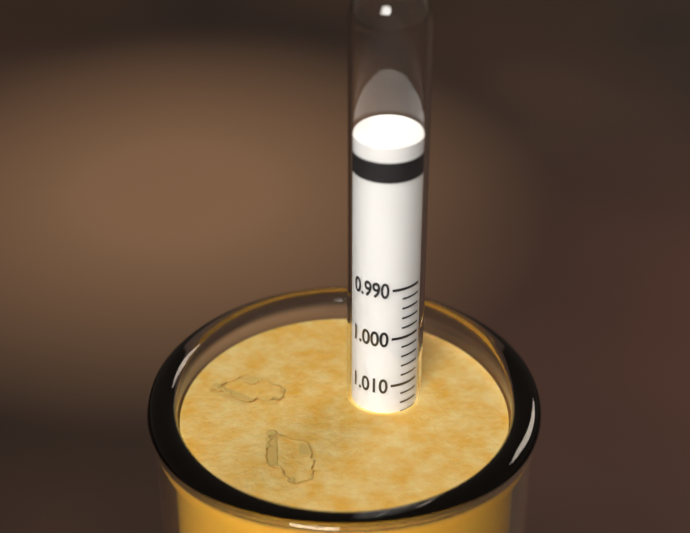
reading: 1.016 (no unit)
